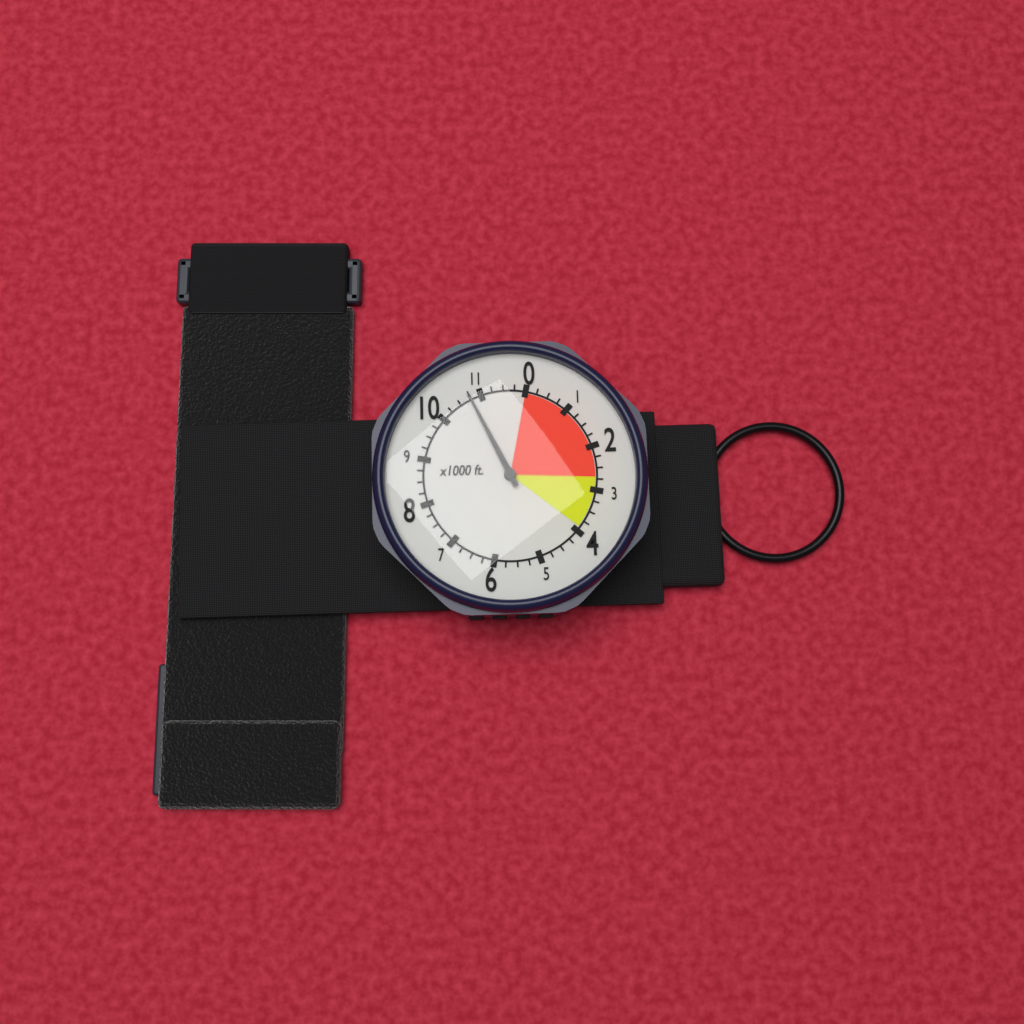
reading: 10750 ft
